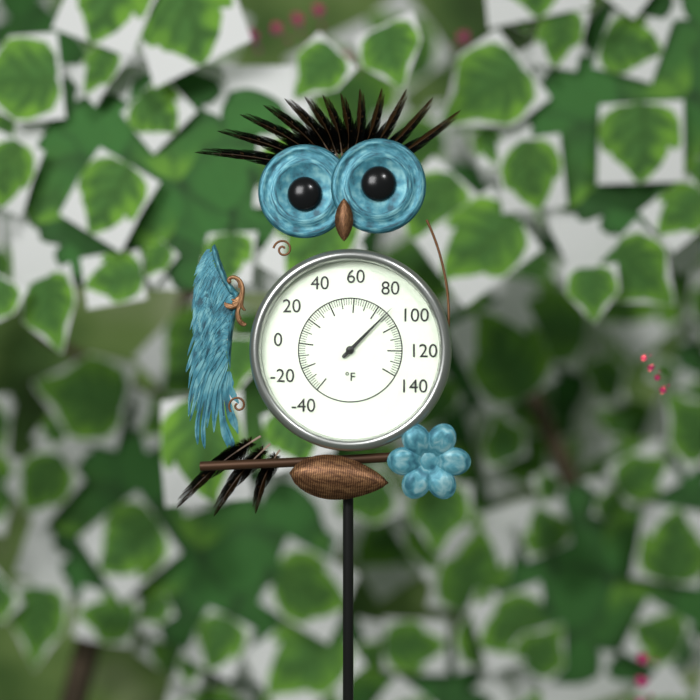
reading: 88 °F
